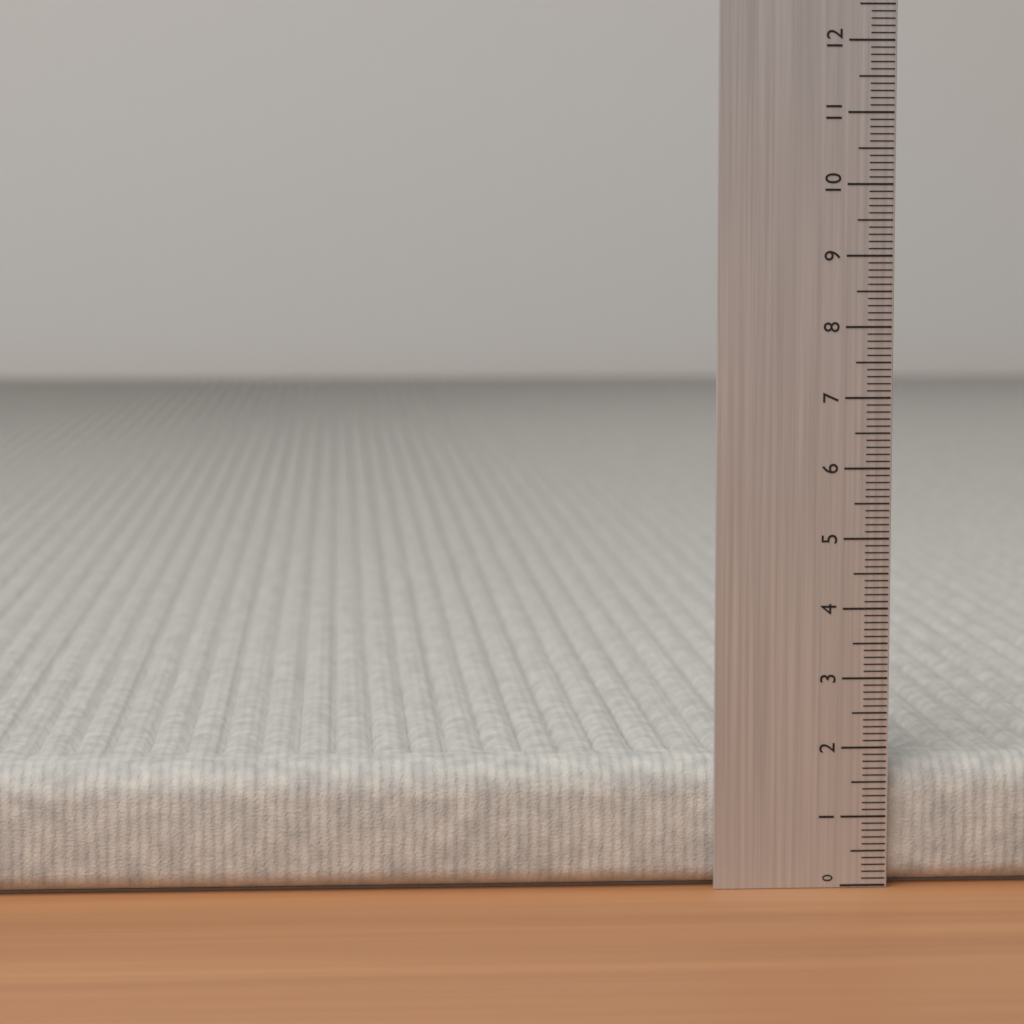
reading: 1.8 (no unit)
